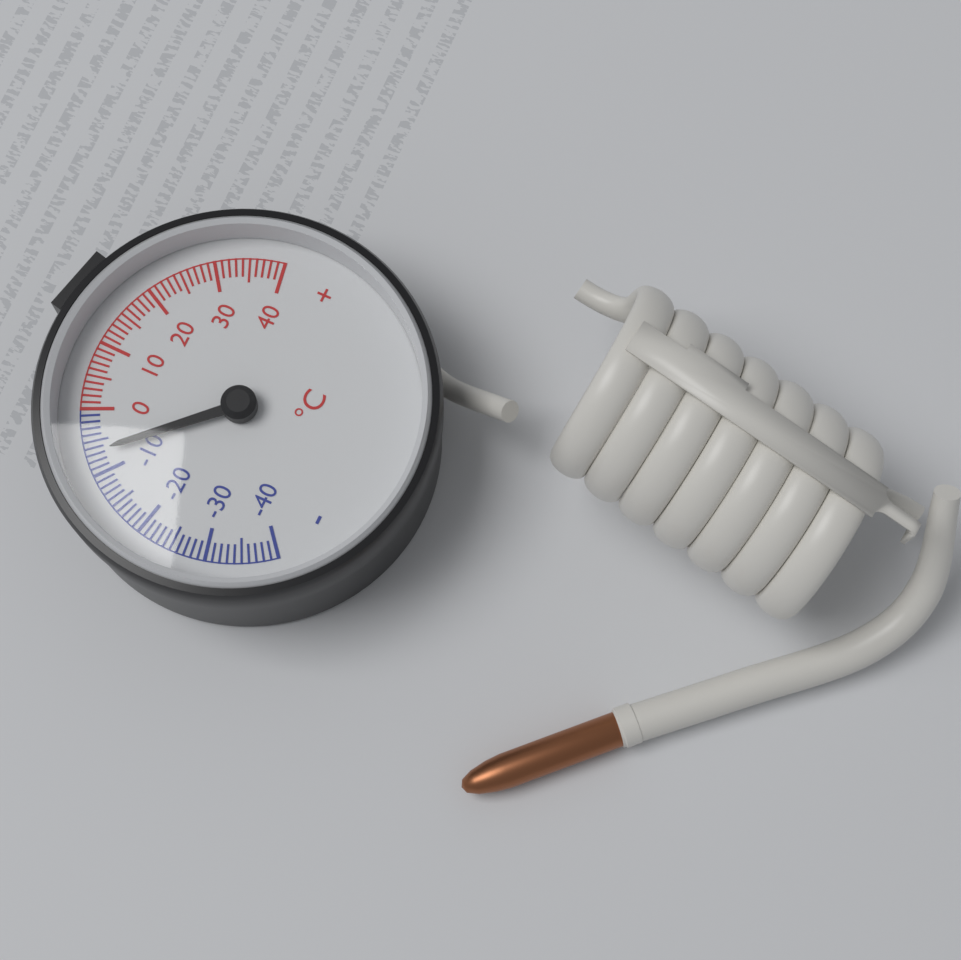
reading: -7 °C
